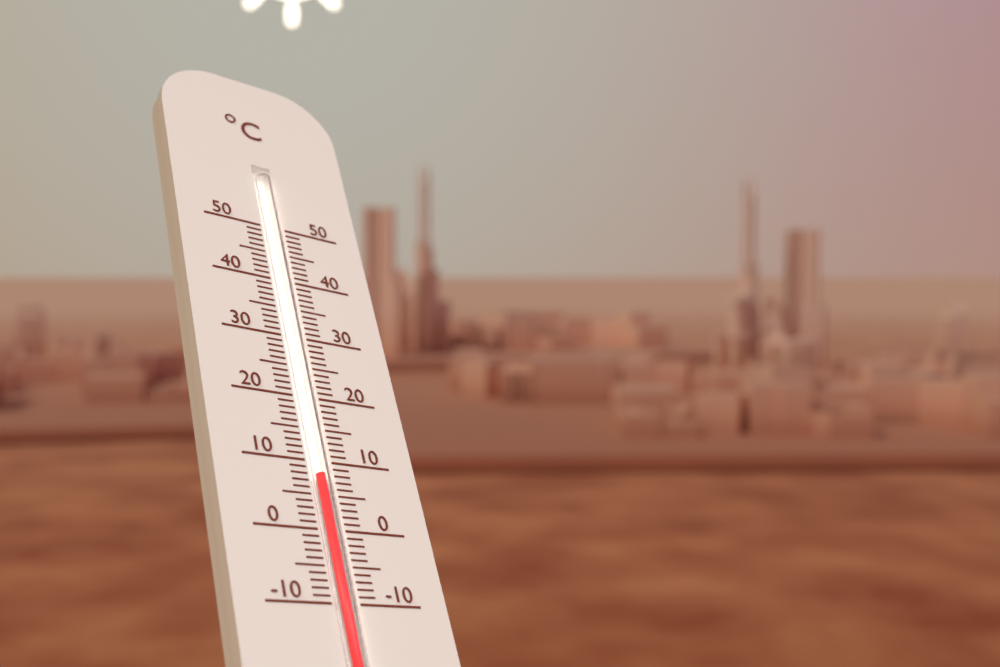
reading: 8 °C
